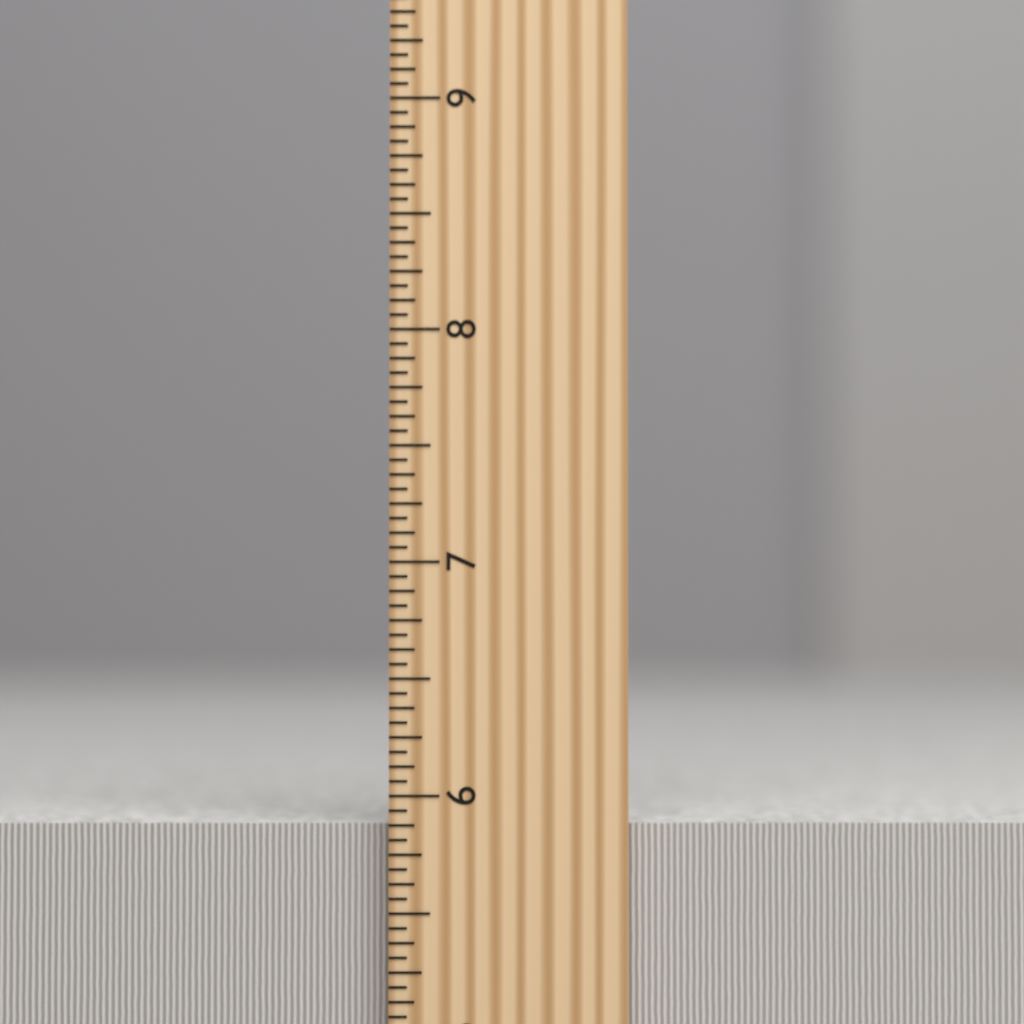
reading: 5.8750 inch
